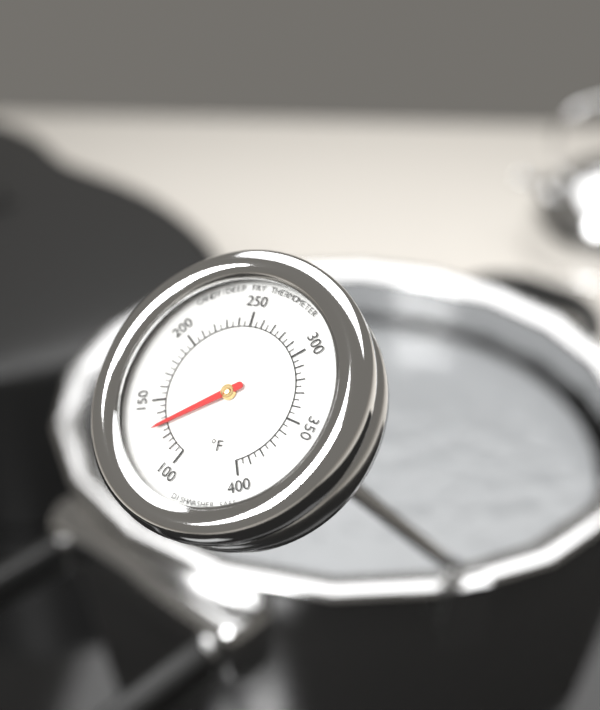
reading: 130 °F
